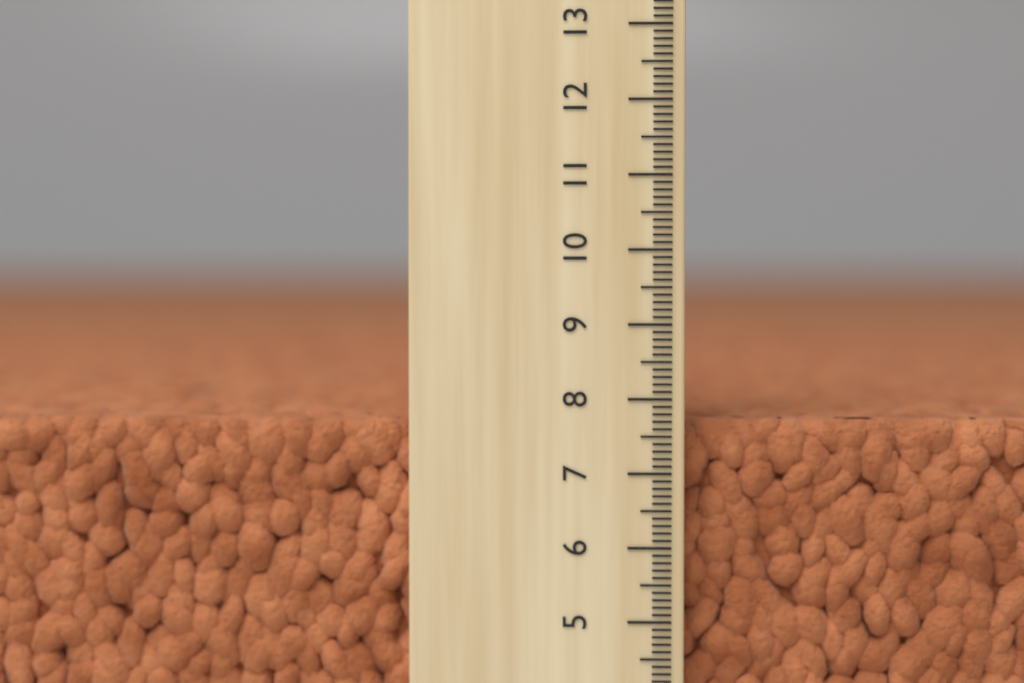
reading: 7.7 (no unit)
